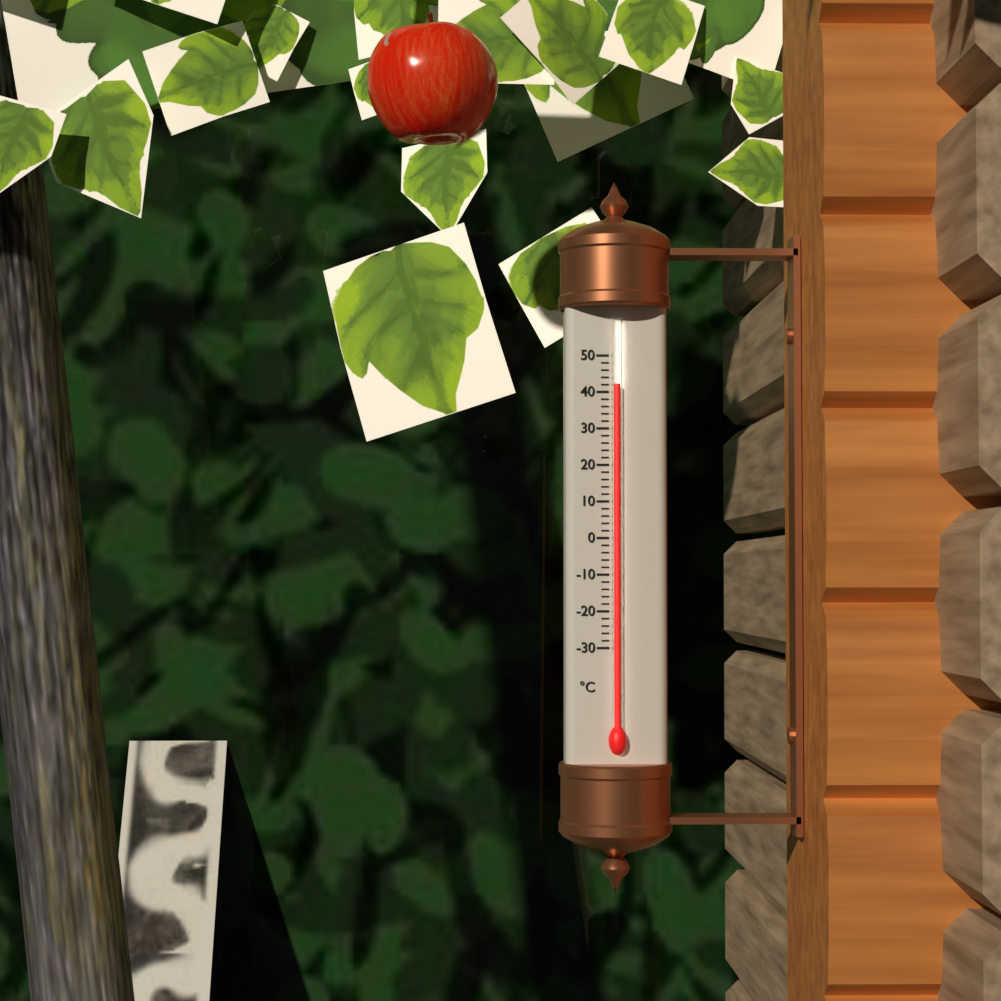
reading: 42 °C
